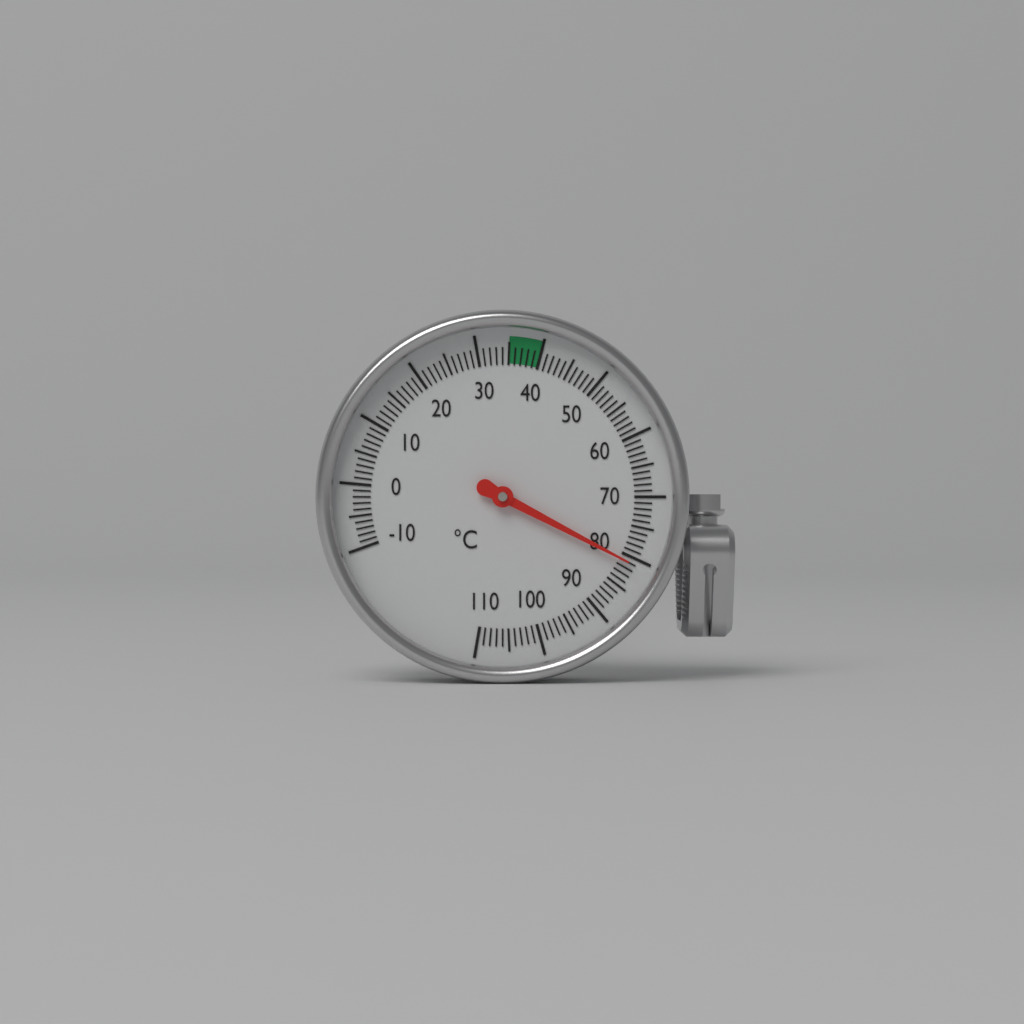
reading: 81 °C
